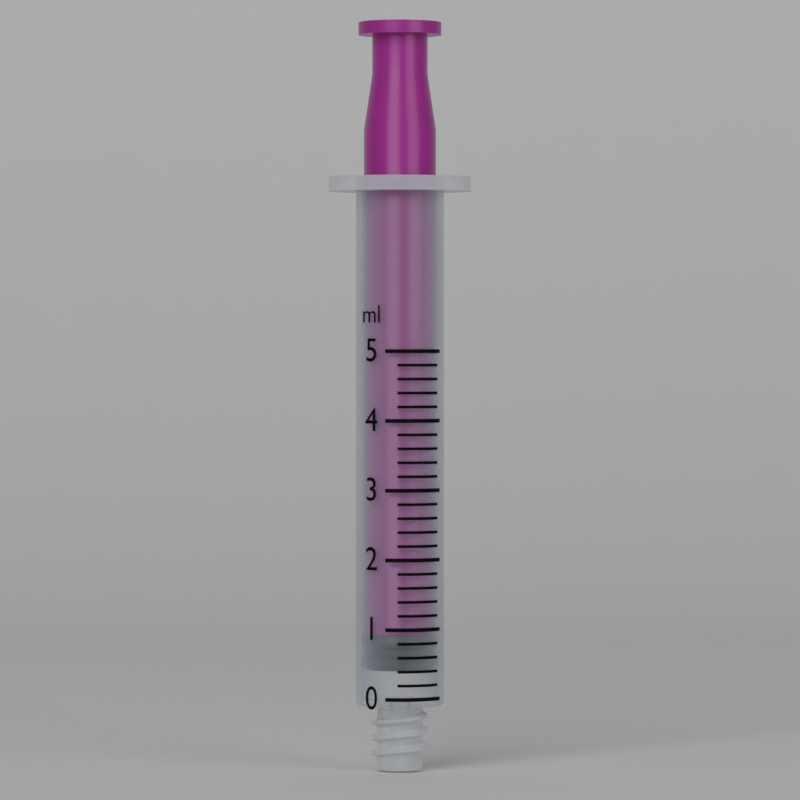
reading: 0.4 ml
